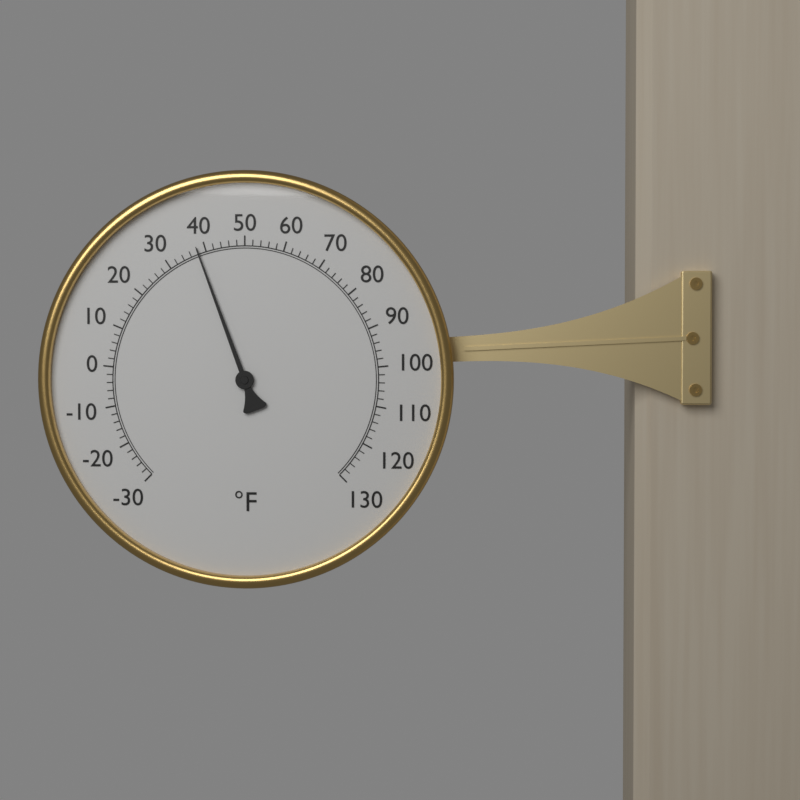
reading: 38 °F
